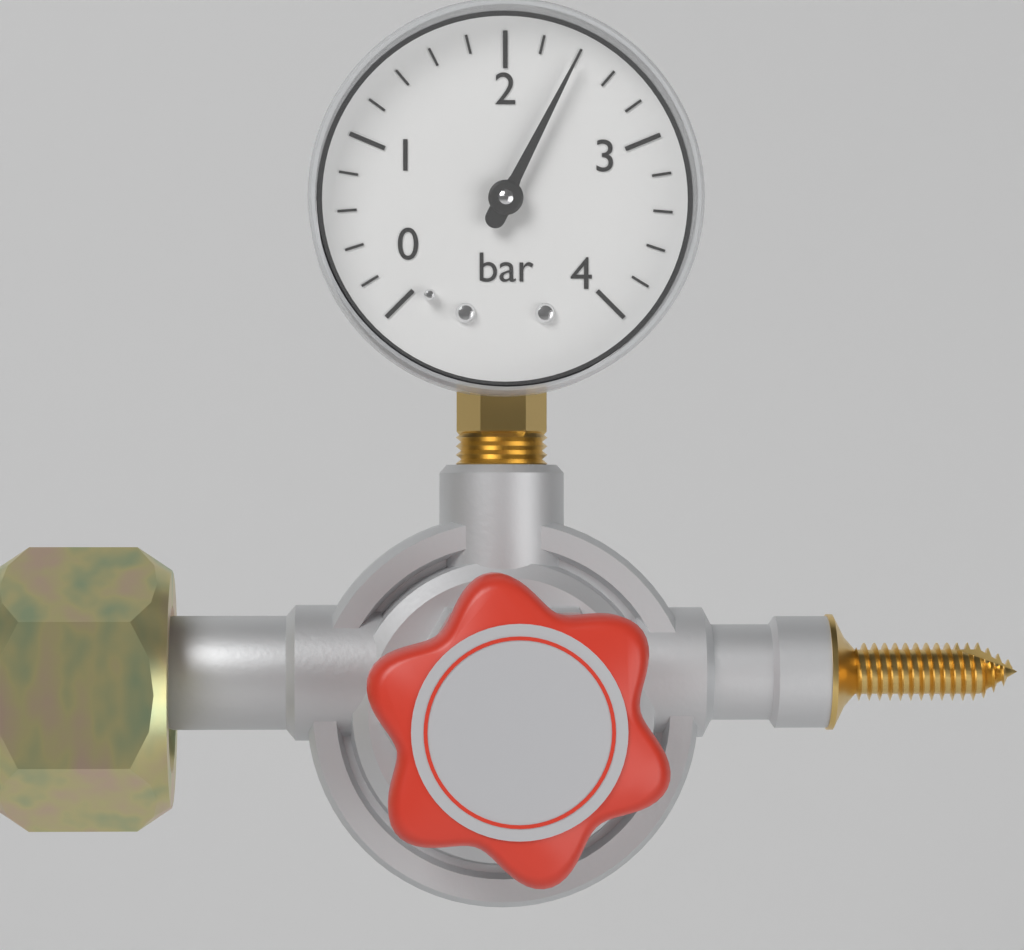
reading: 2.4 bar
